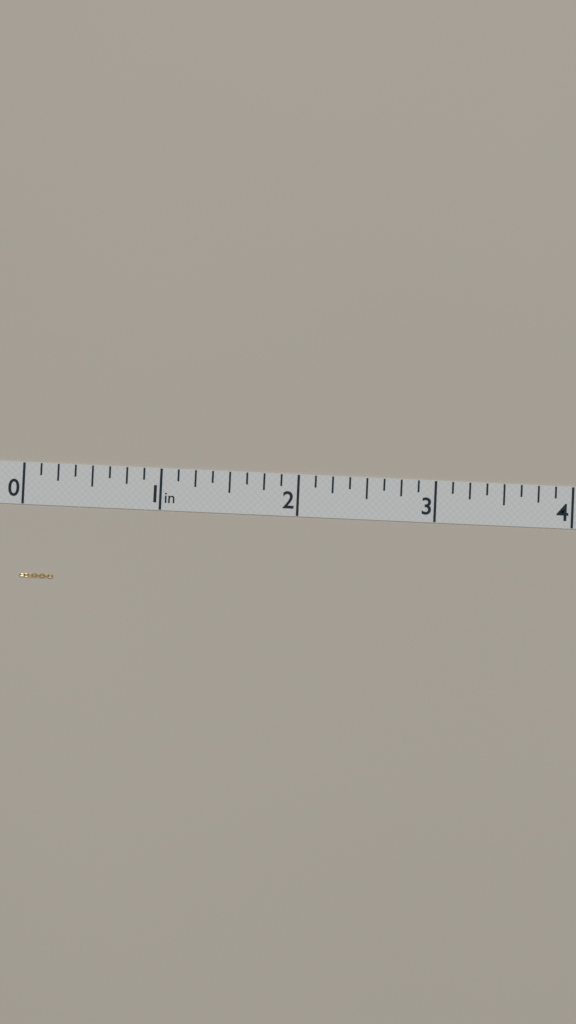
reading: 0.250 in
